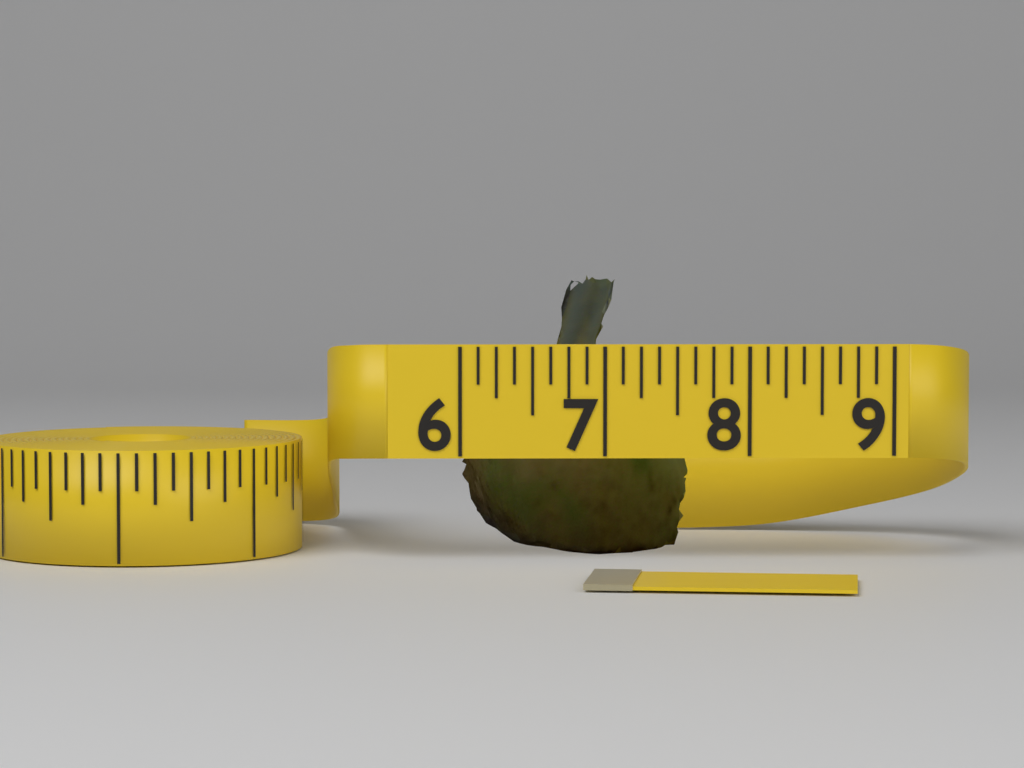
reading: 7.625 (no unit)
